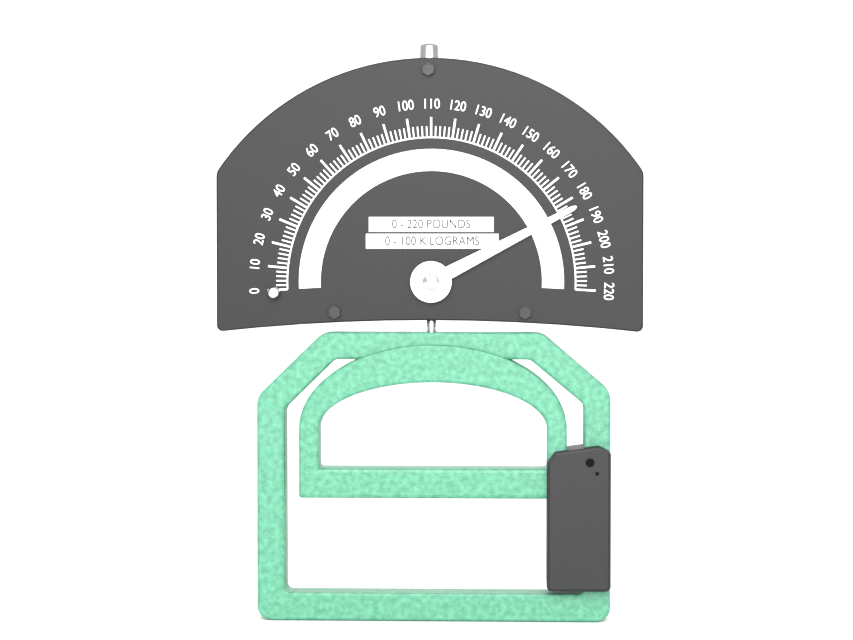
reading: 184 lb
